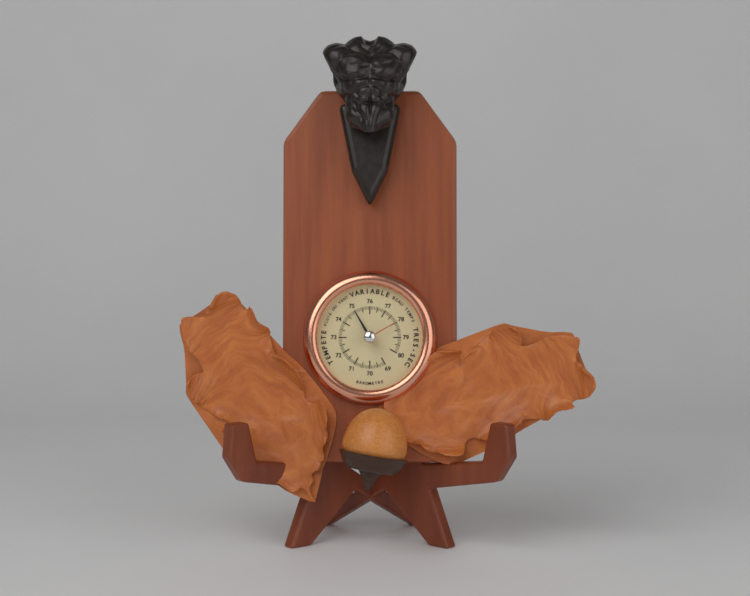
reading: 75.0 (no unit)
